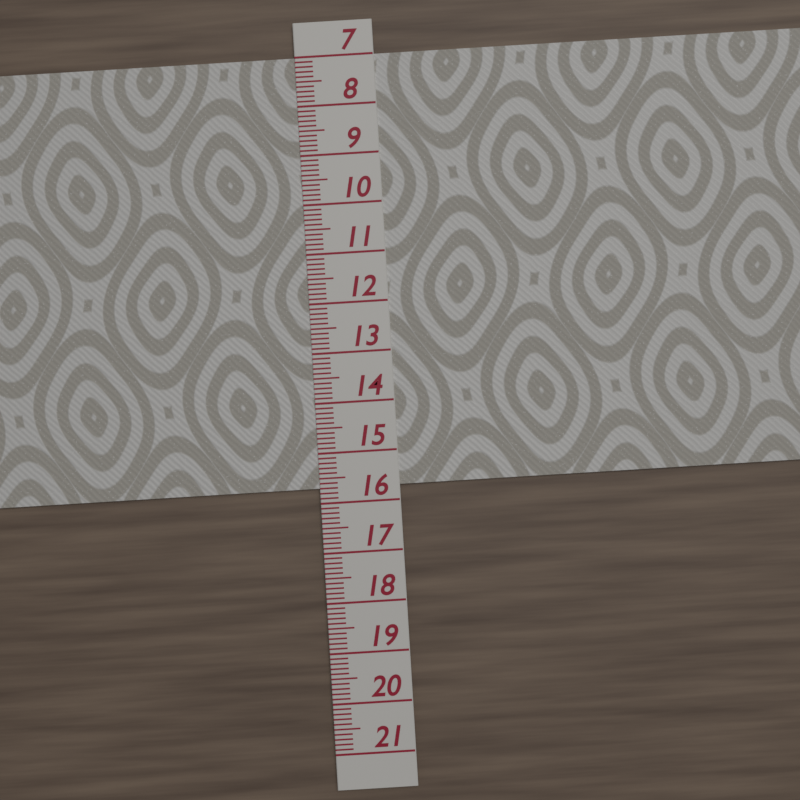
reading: 15.7 (no unit)
